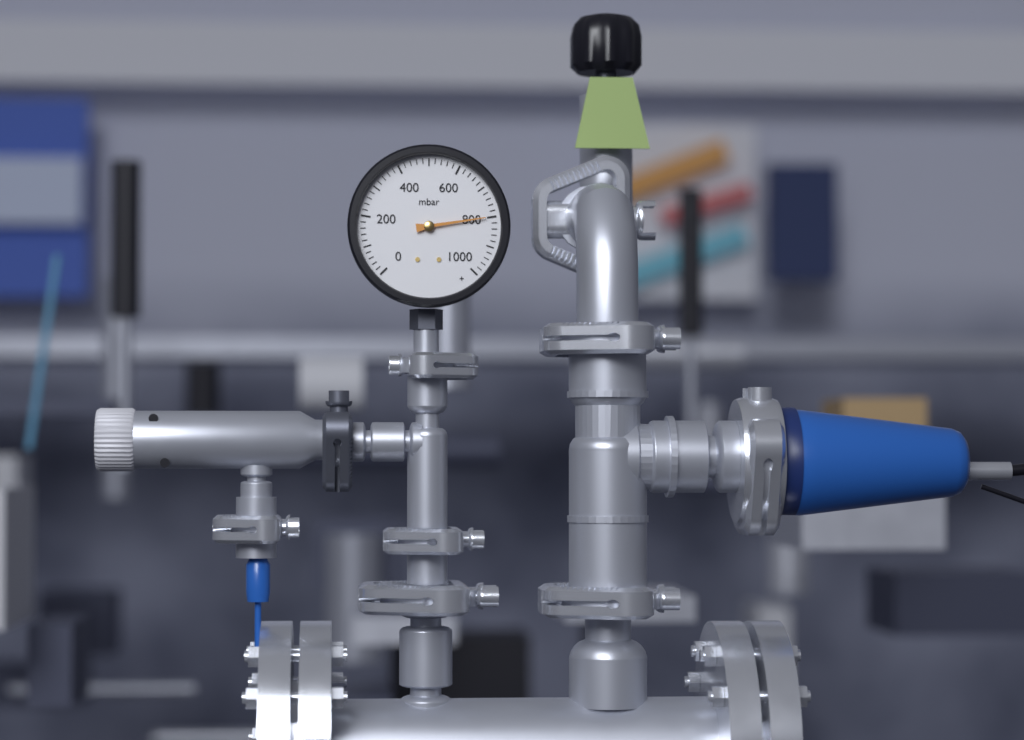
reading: 800 mbar
